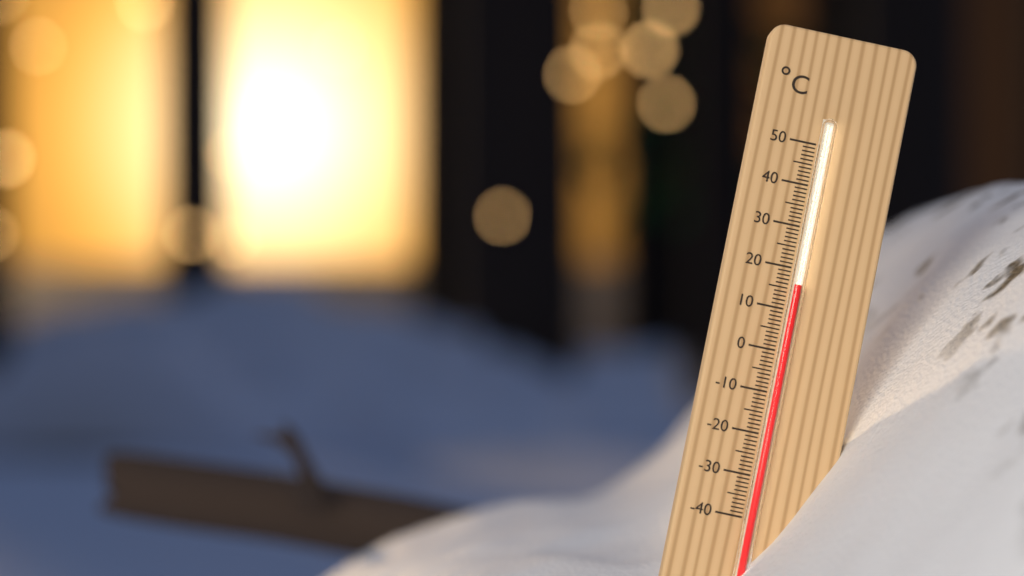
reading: 16 °C
